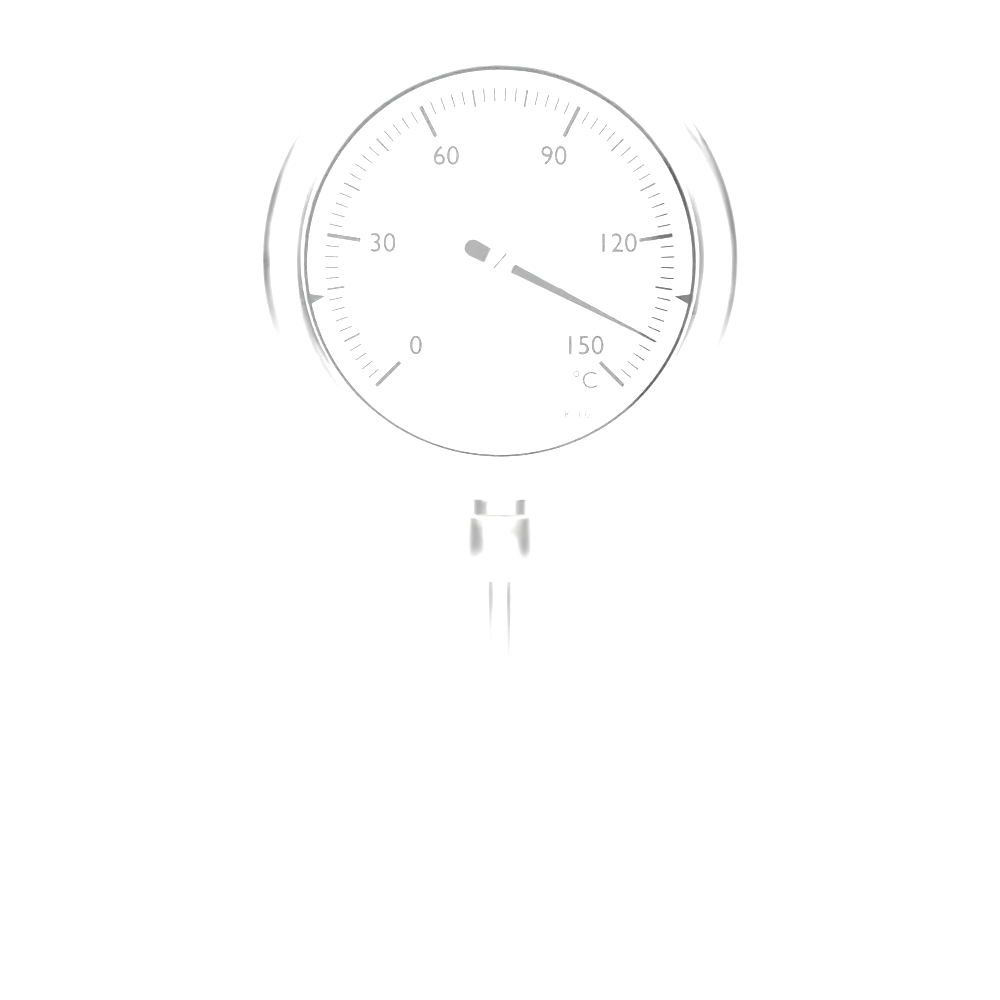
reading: 140 °C
